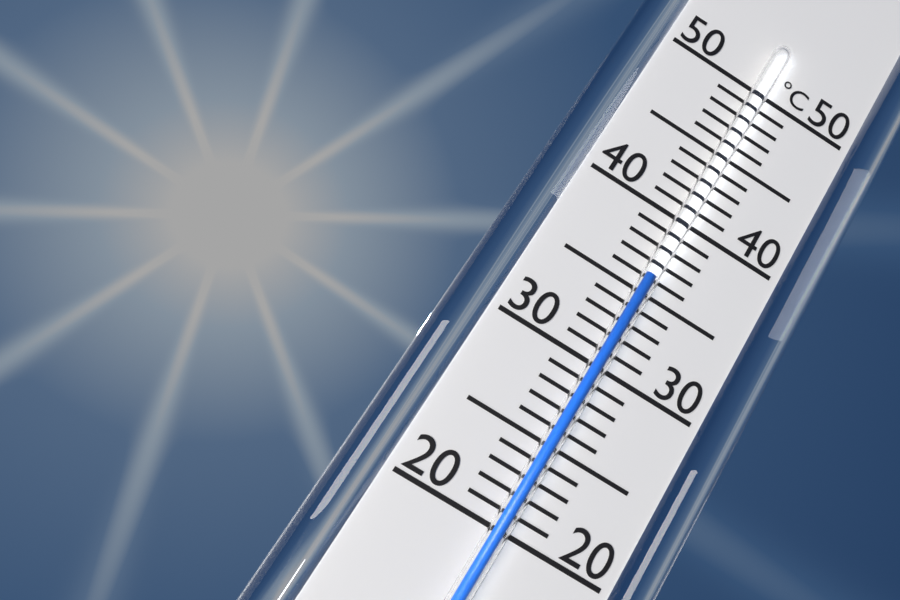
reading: 36 °C
